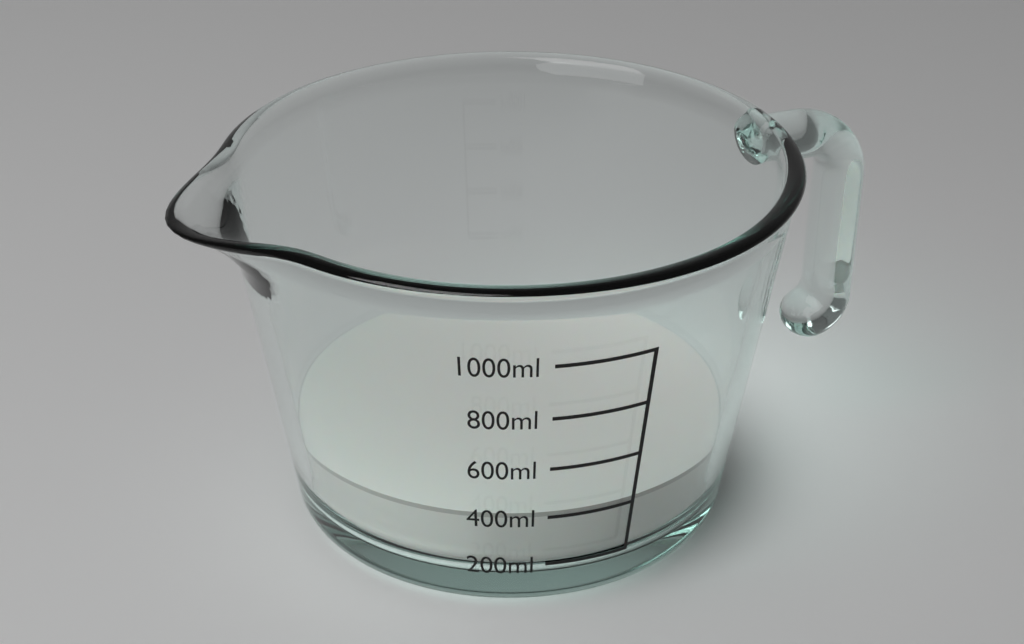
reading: 400 ml
